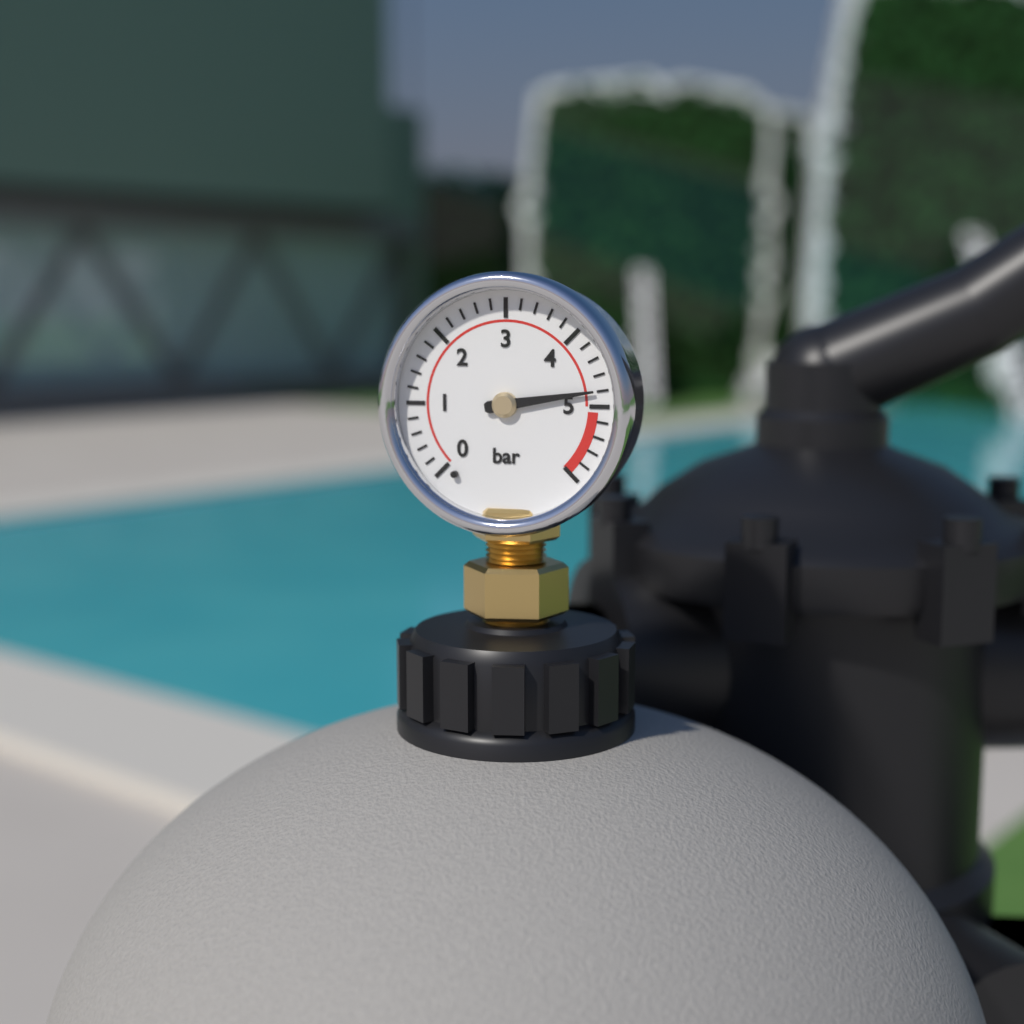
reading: 4.8 bar
